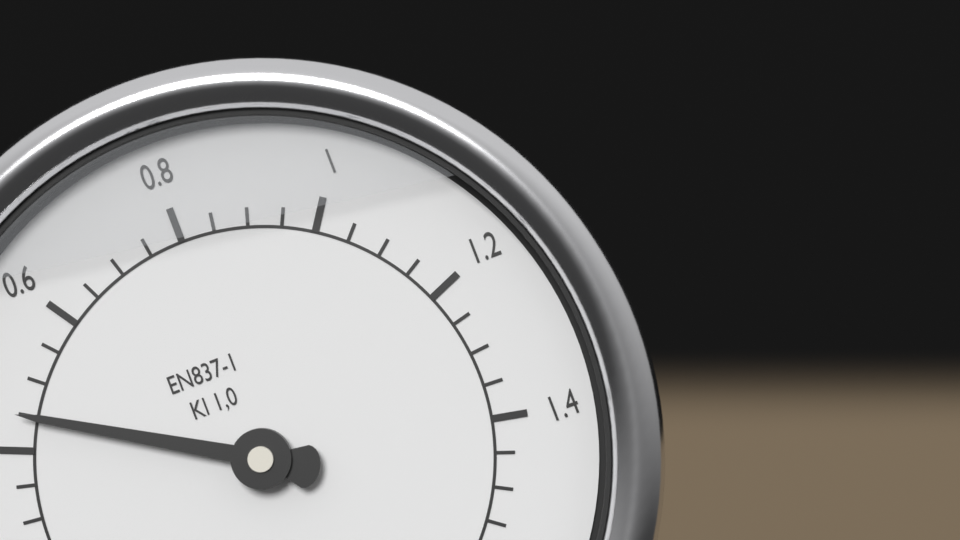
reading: 0.45 MPa
